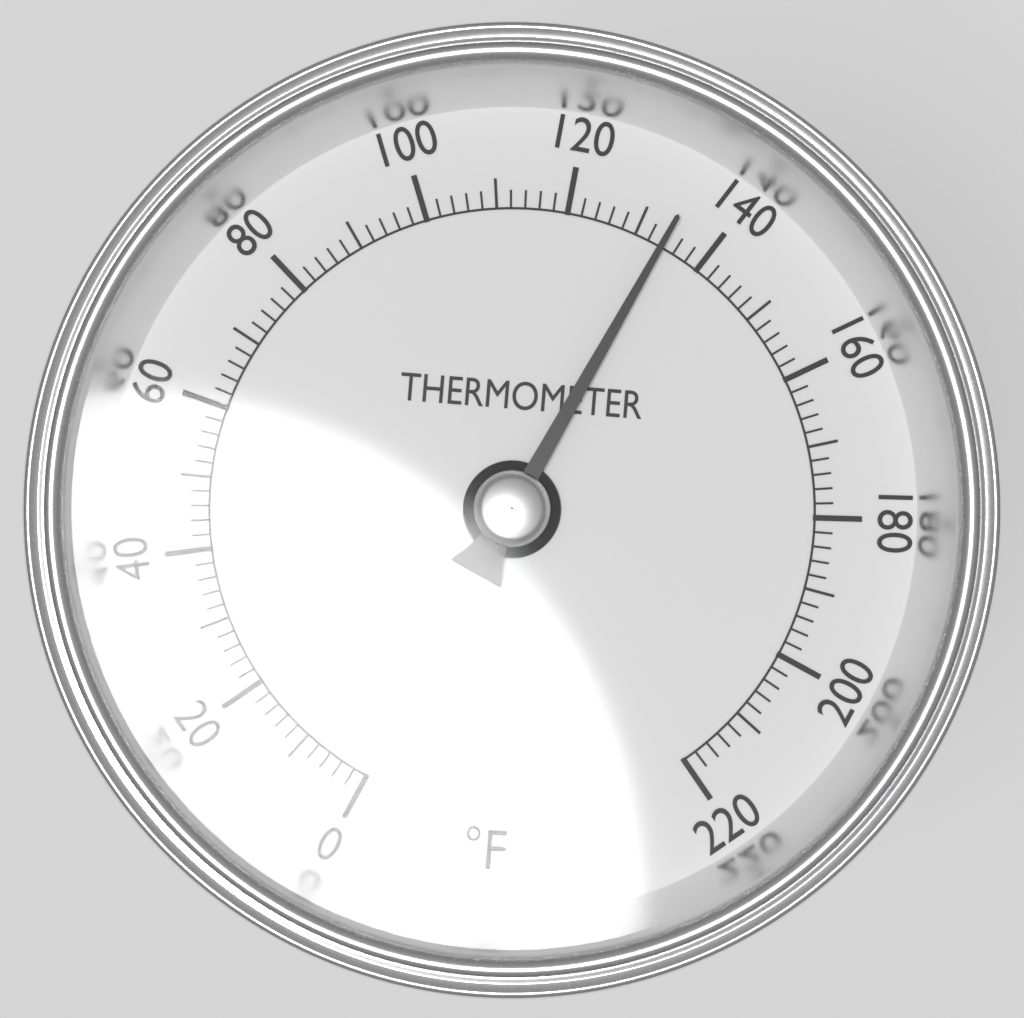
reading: 134 °F
